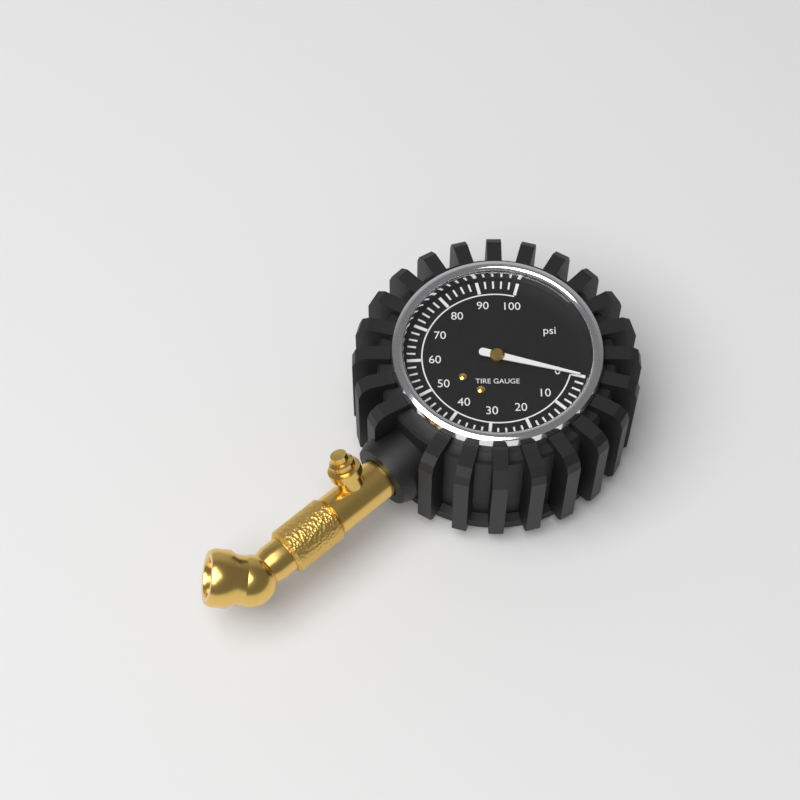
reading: 0 psi
